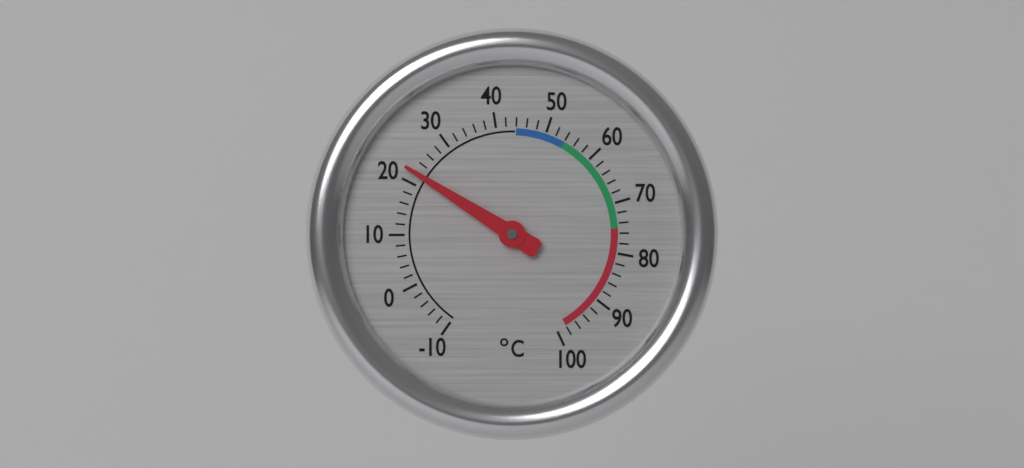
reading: 22 °C
